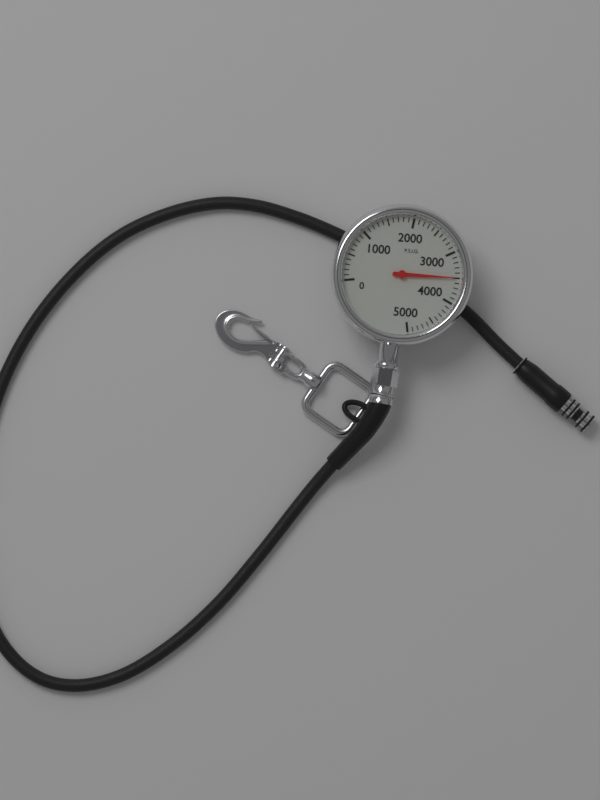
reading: 3500 psi
